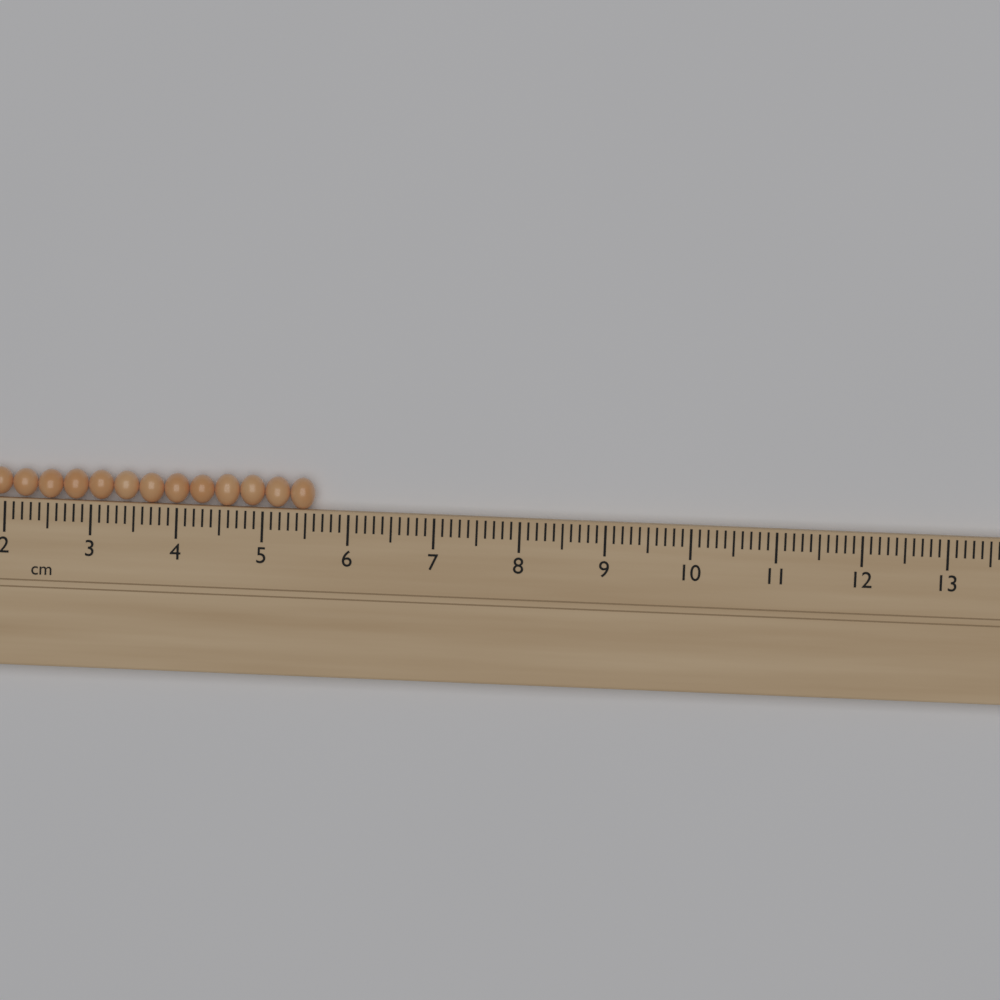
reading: 5.6 cm
